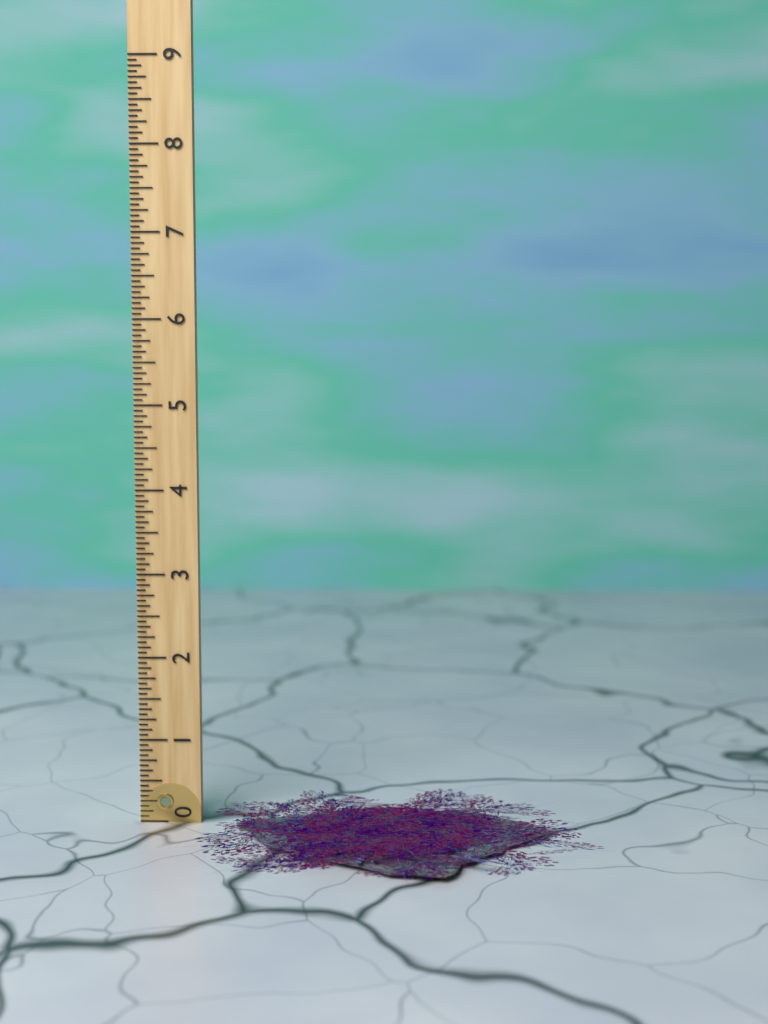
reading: 0.3125 (no unit)
